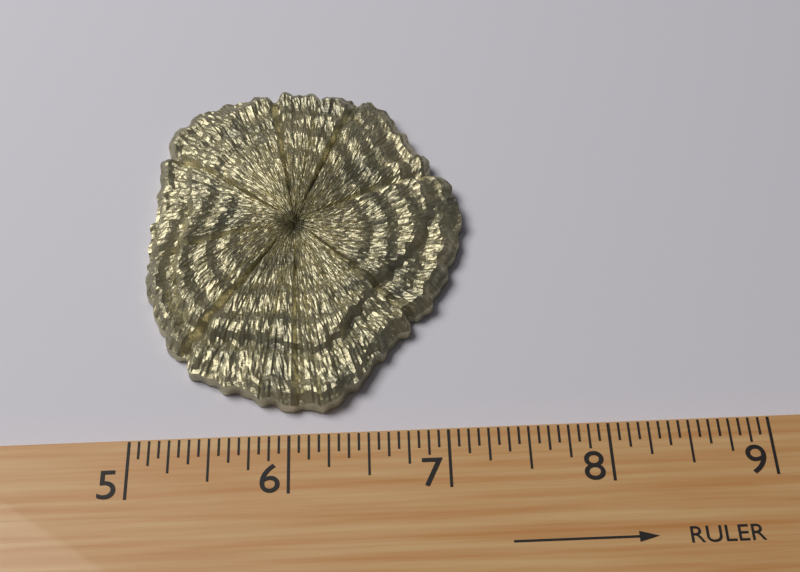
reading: 7.1875 (no unit)
